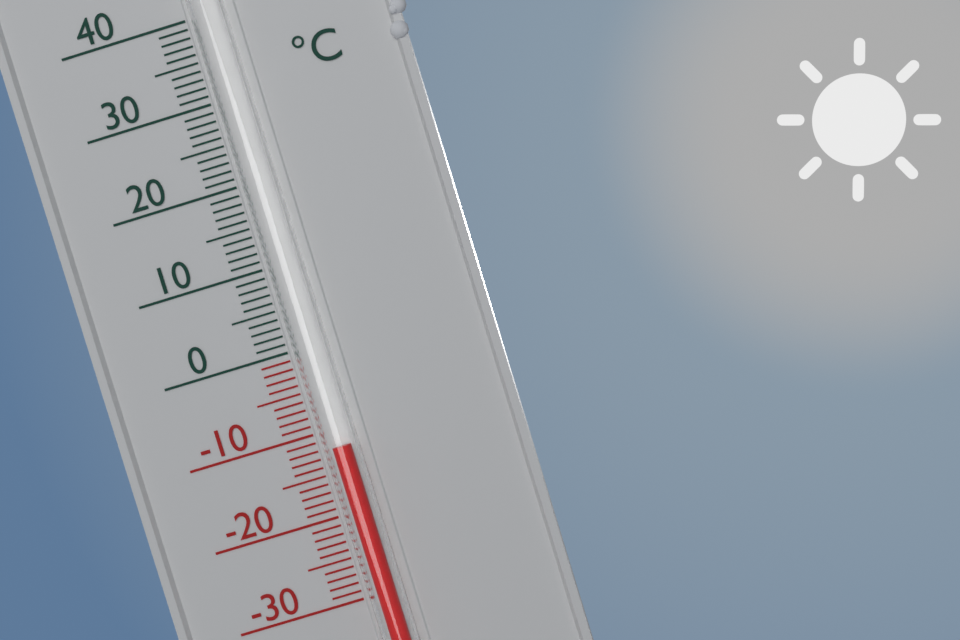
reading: -12 °C
